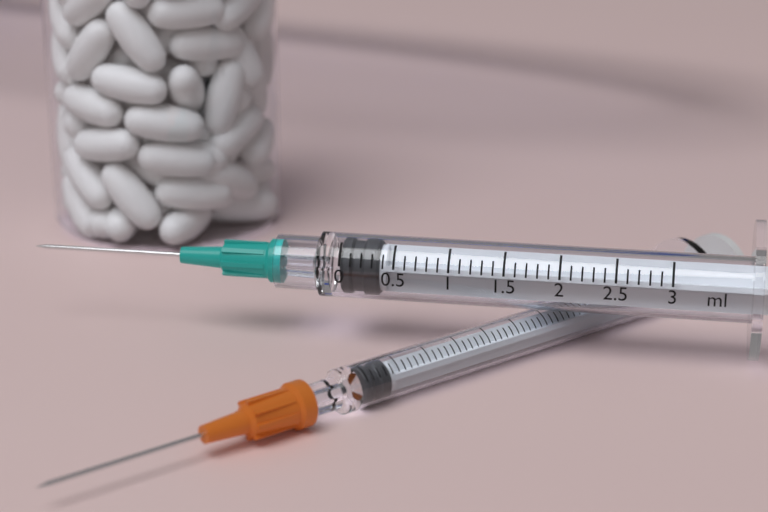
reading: 0.0 ml
